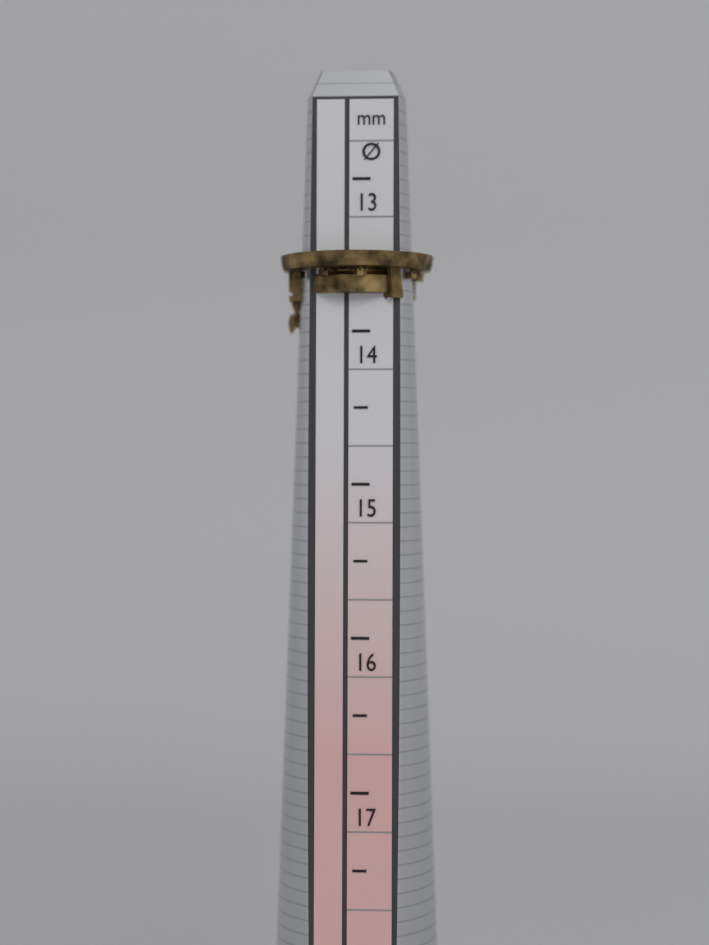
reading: 14.0 mm
